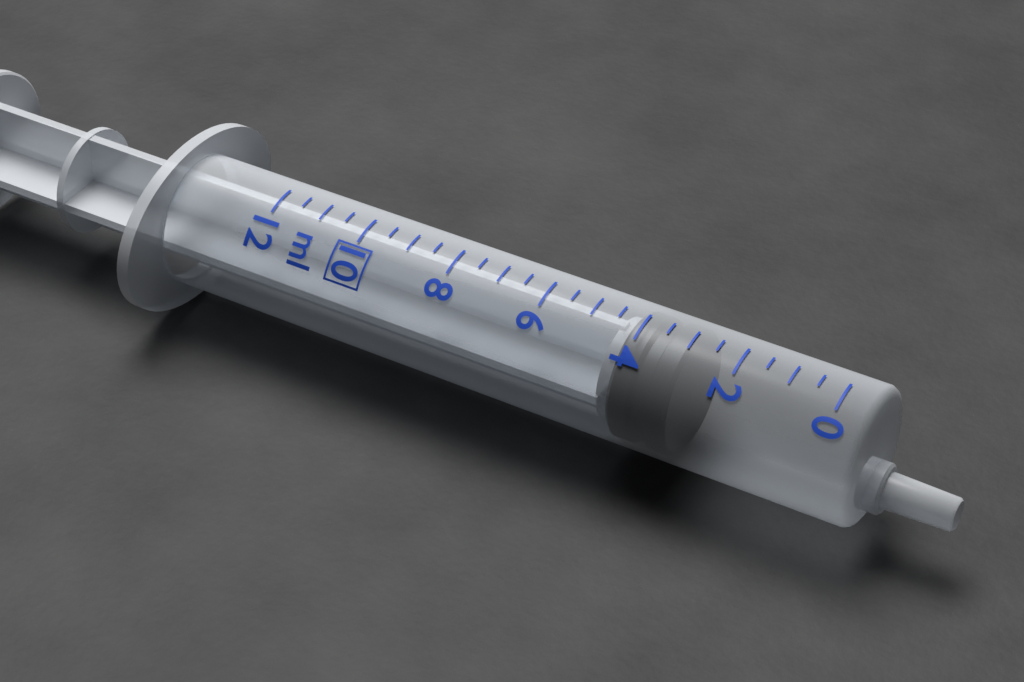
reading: 3.0 ml
